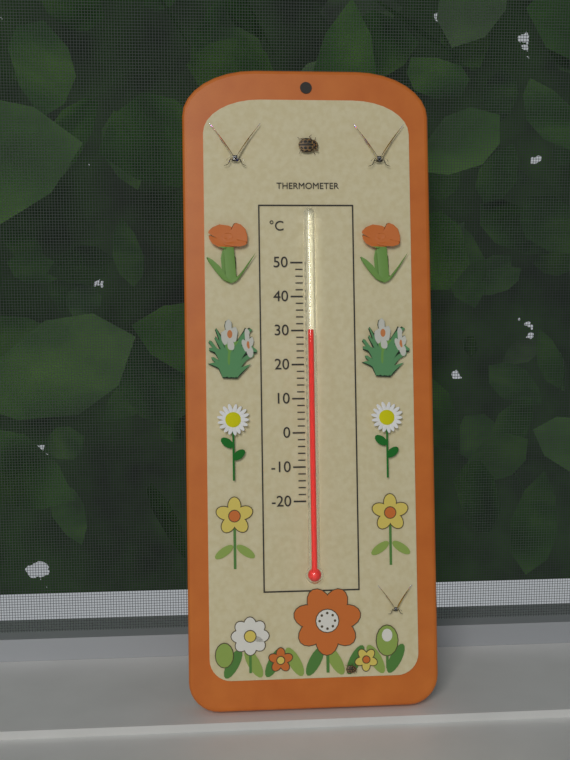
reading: 30 °C
